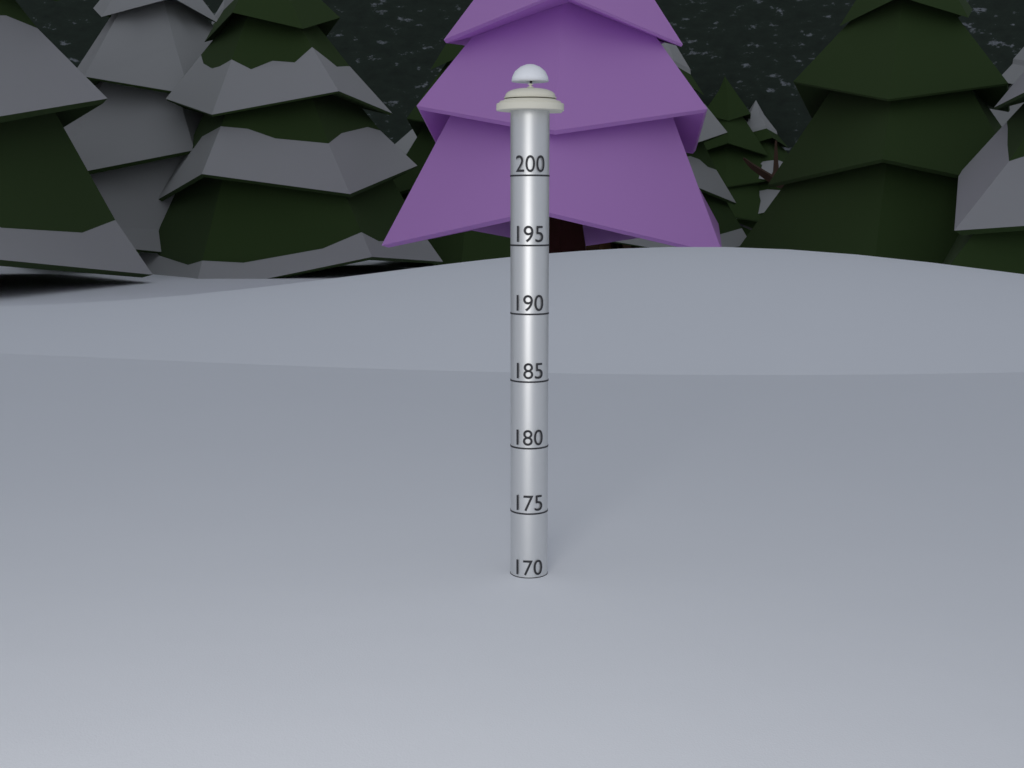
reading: 170 (no unit)
